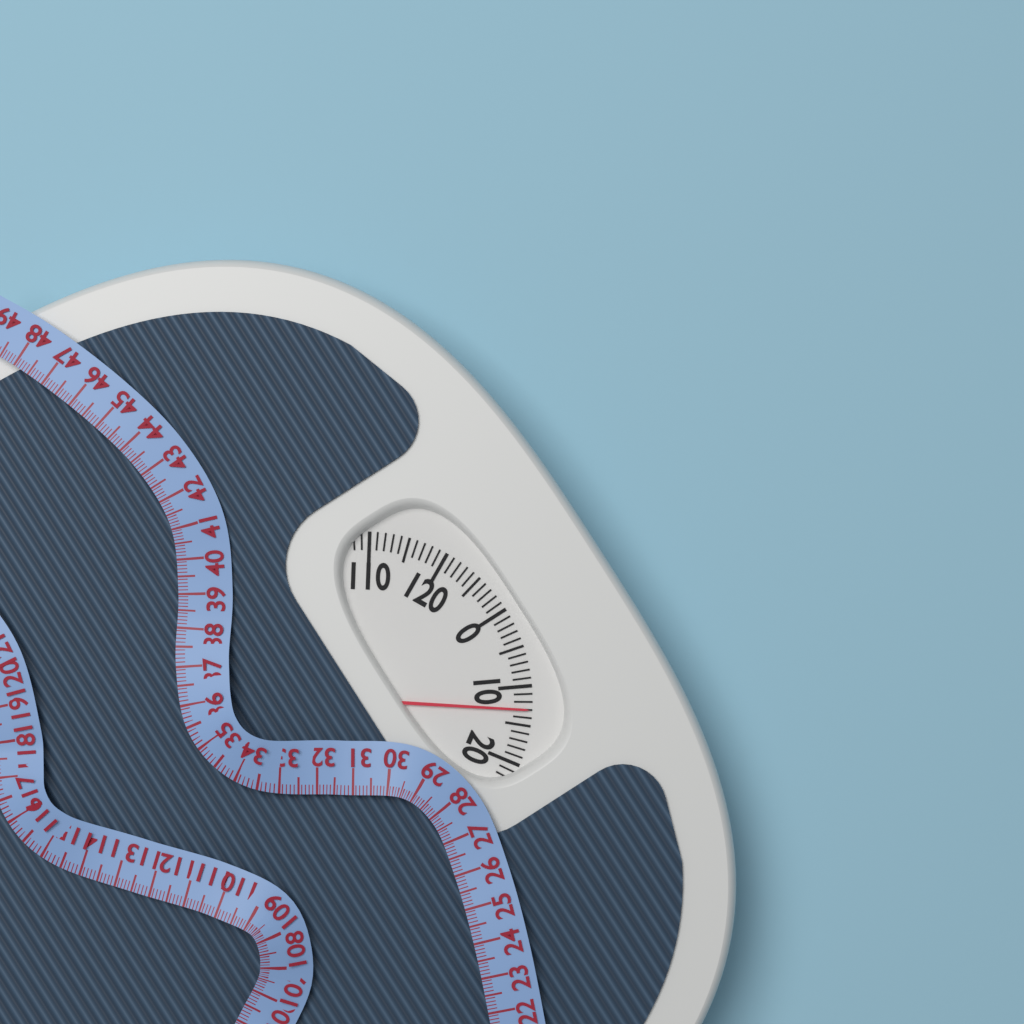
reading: 13 (no unit)
